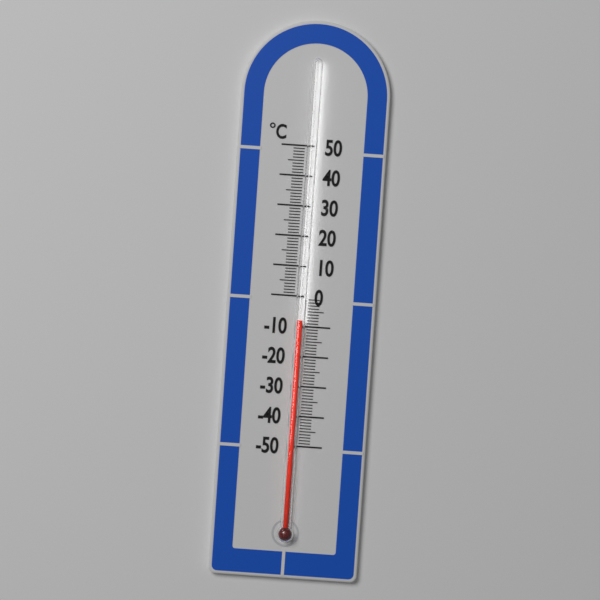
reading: -8 °C
